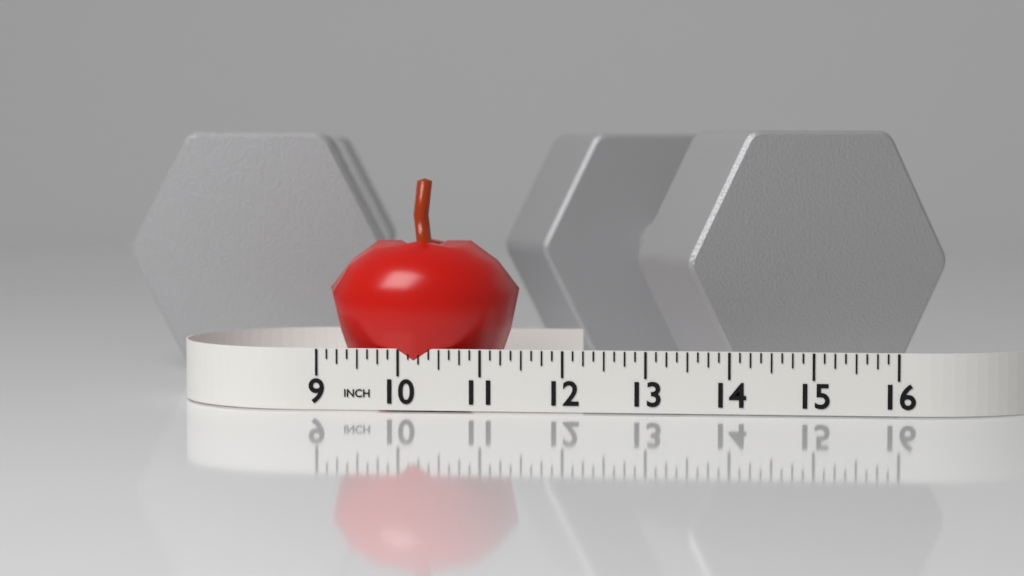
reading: 11.375 in
